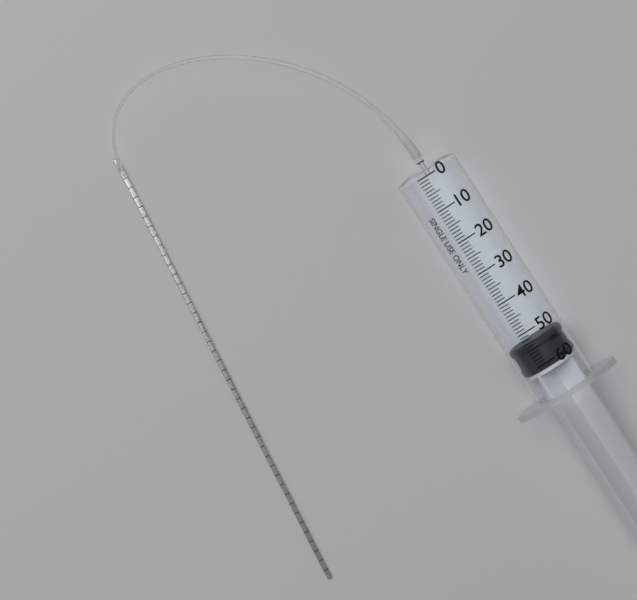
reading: 53 ml
